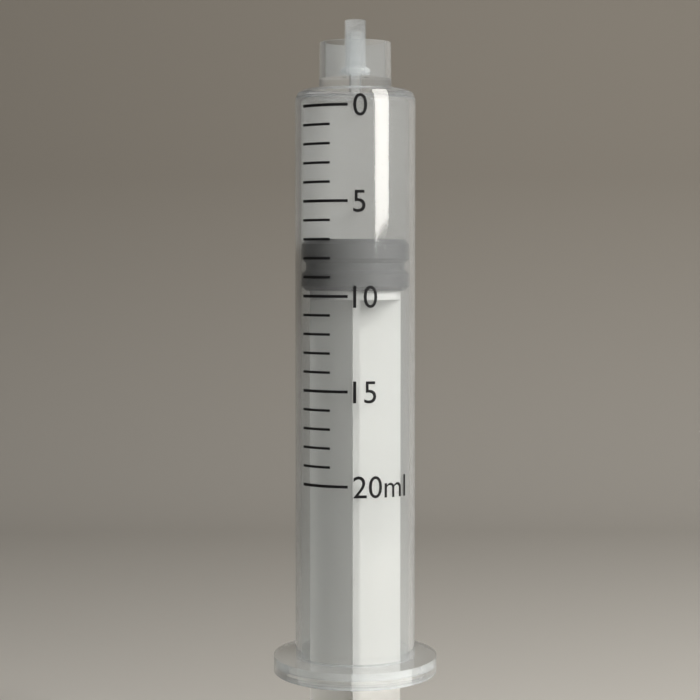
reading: 7 ml
